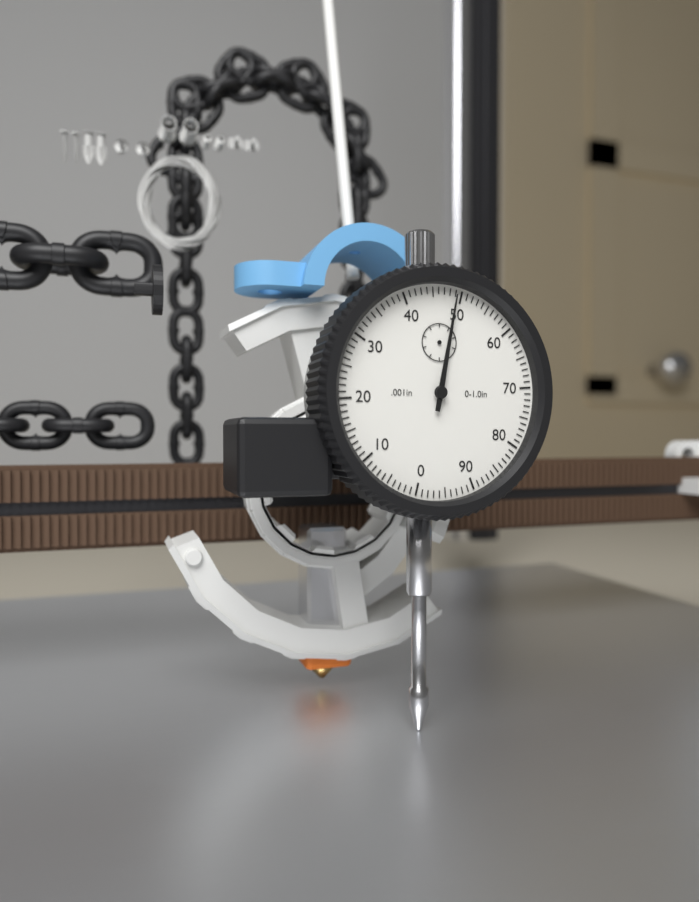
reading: 0.049 in
